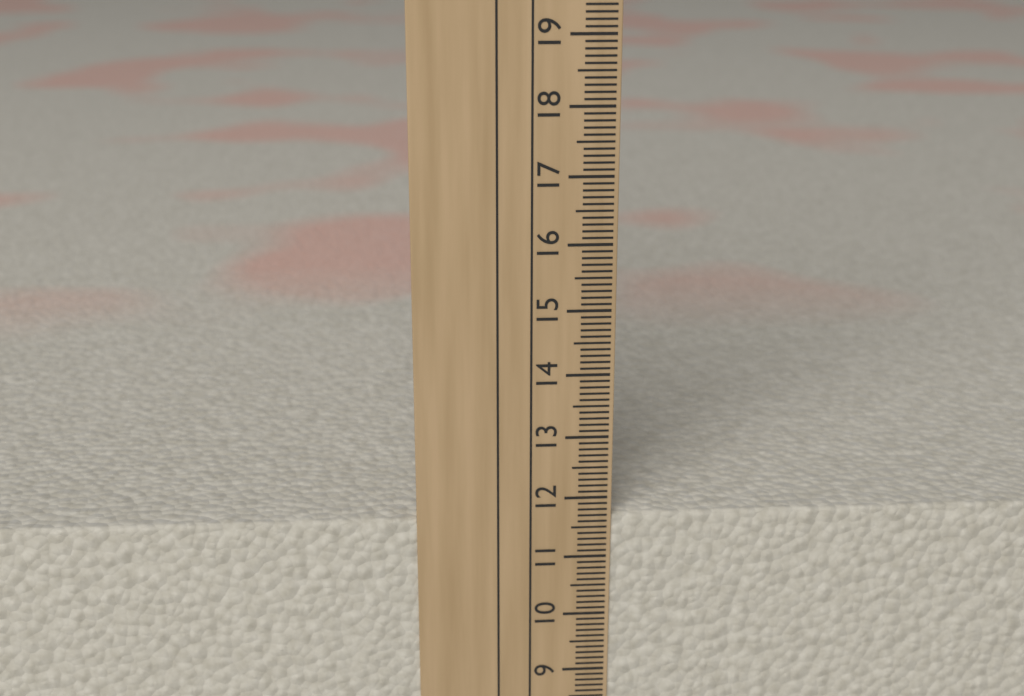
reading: 11.7 cm
